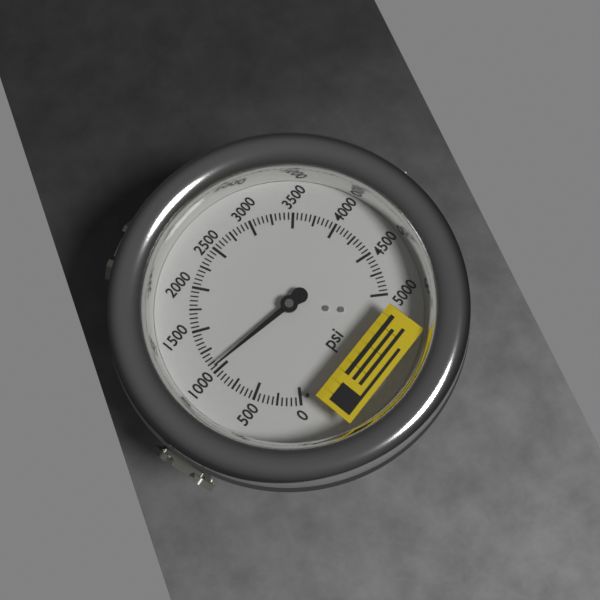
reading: 1050 psi
